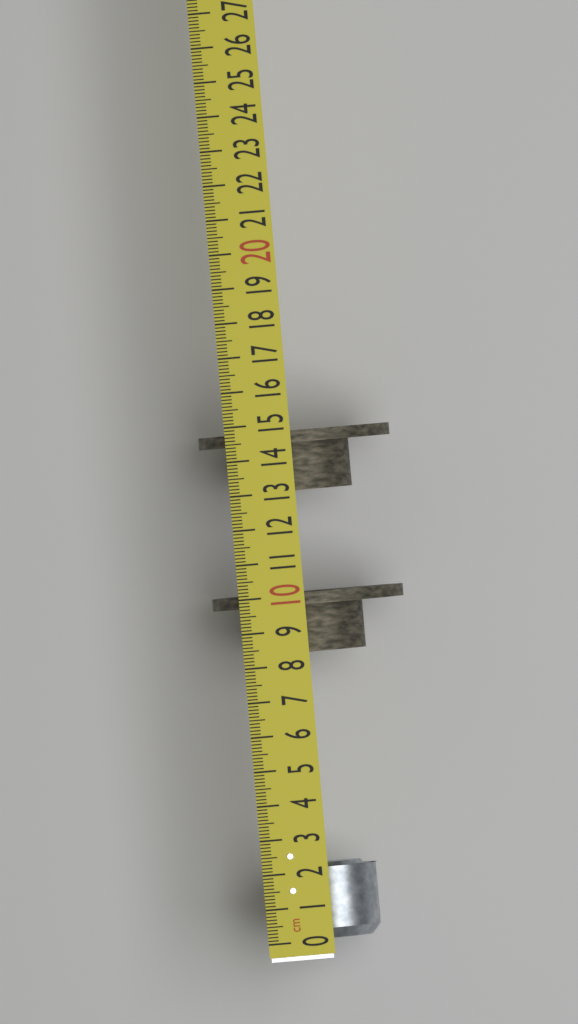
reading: 2.2 cm
